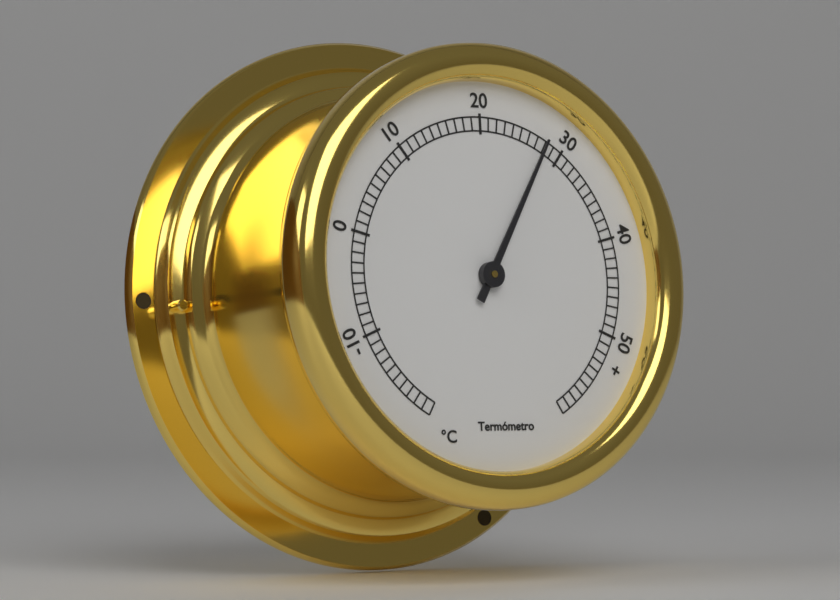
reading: 28 °C
